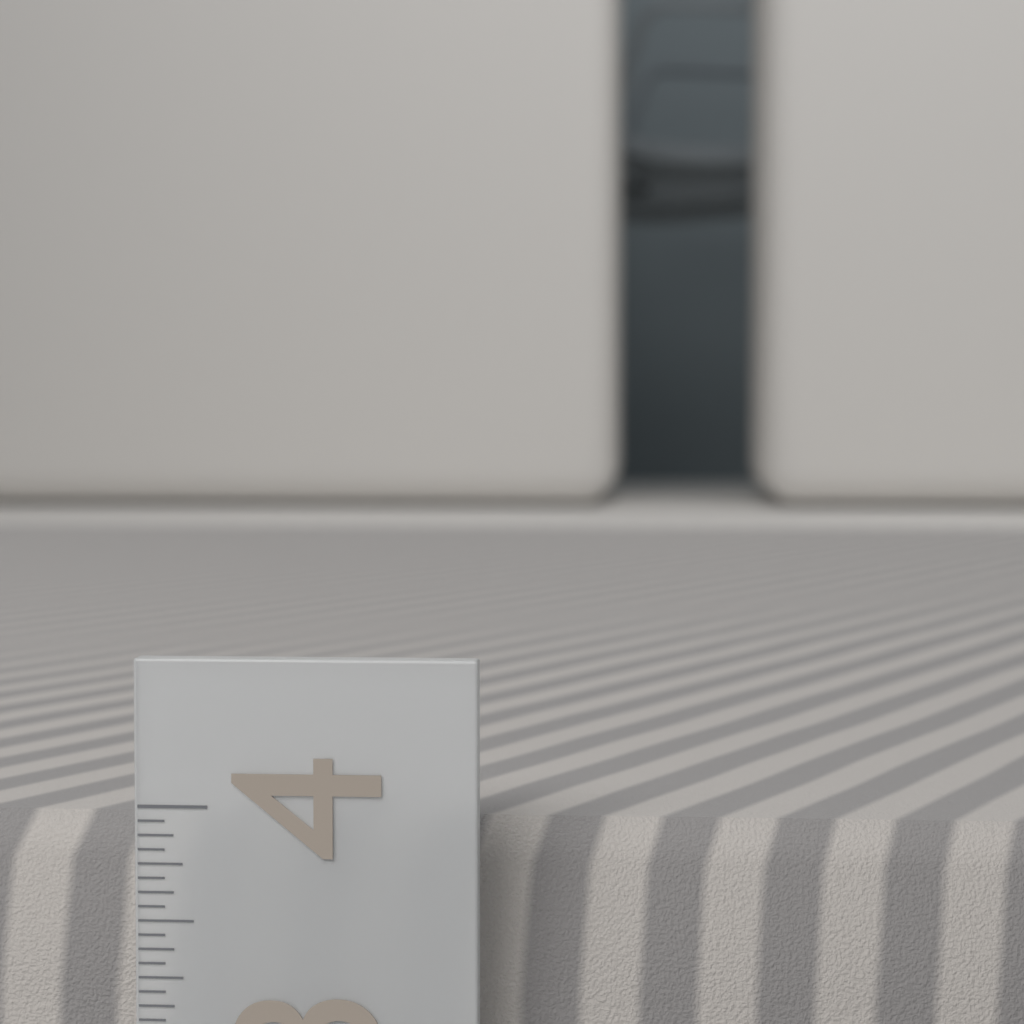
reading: 3.8750 (no unit)
